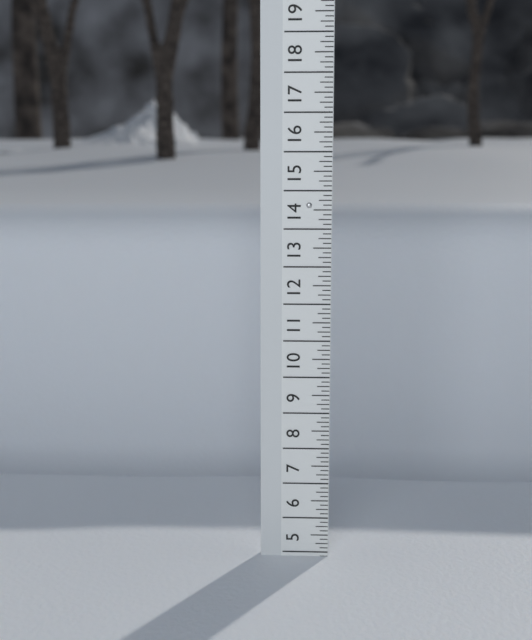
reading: 4.875 (no unit)
